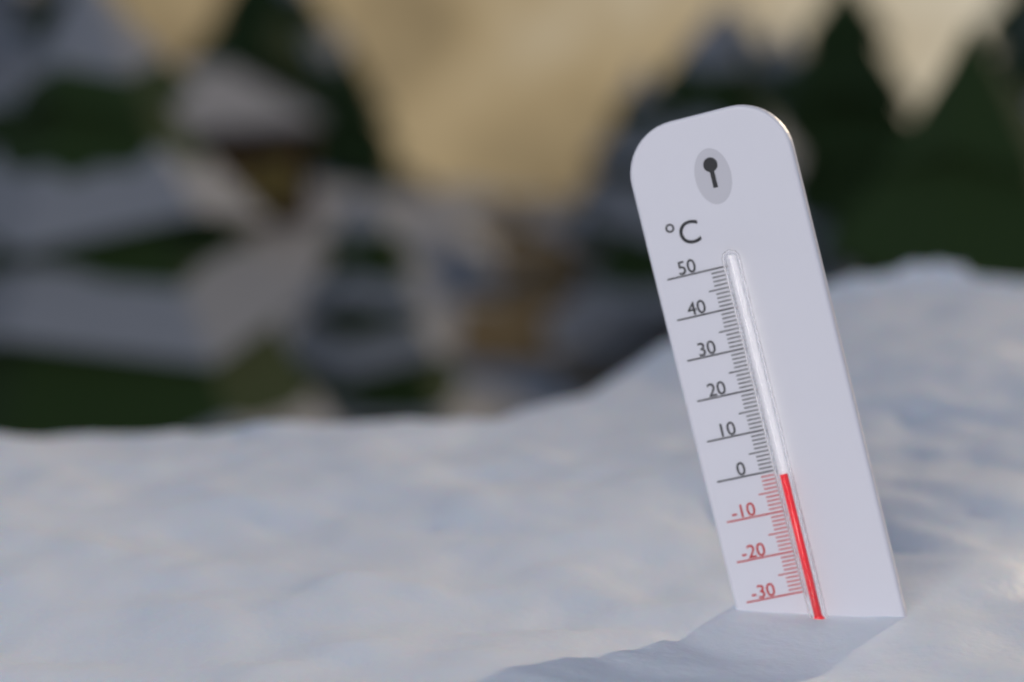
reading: -1 °C
